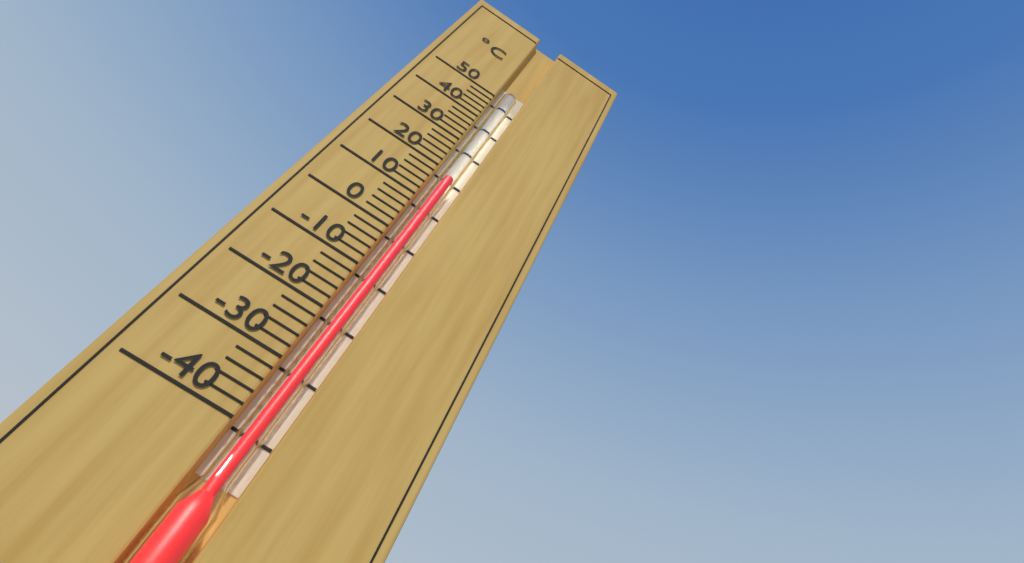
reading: 18 °C
